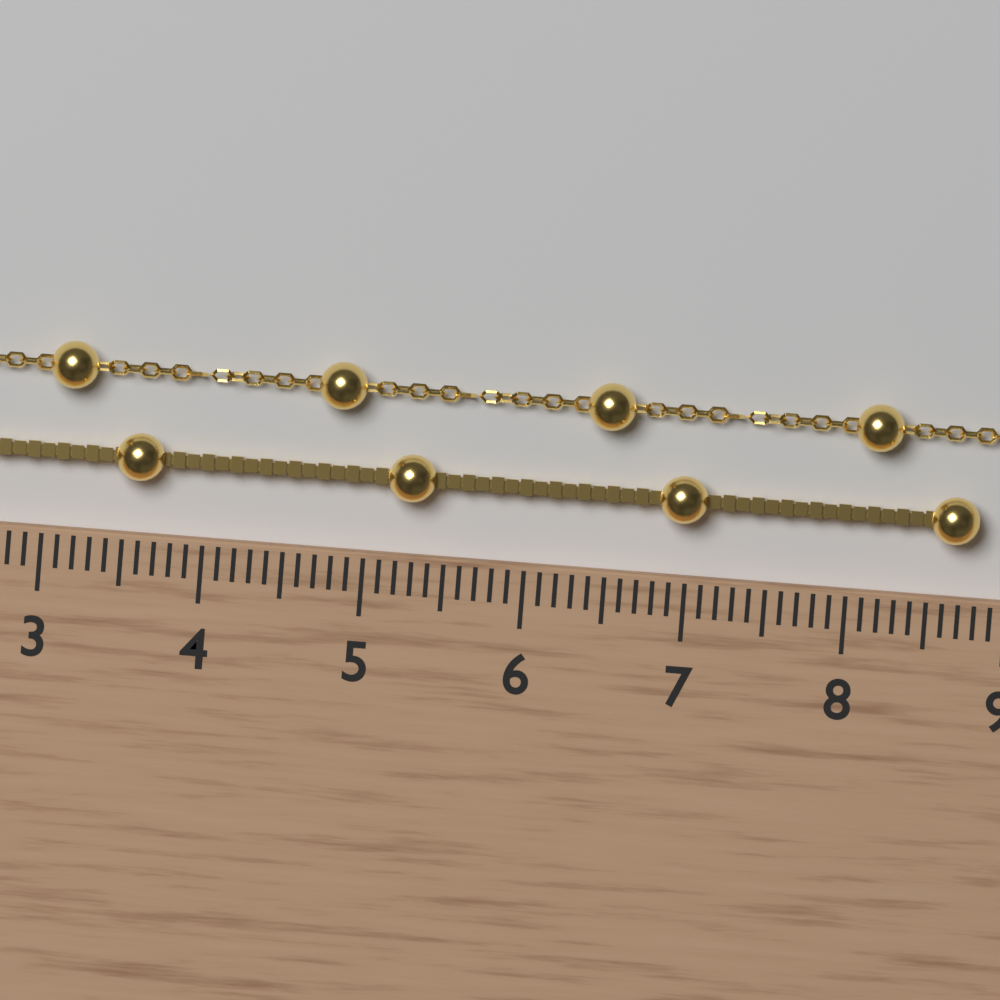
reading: 8.8 cm
